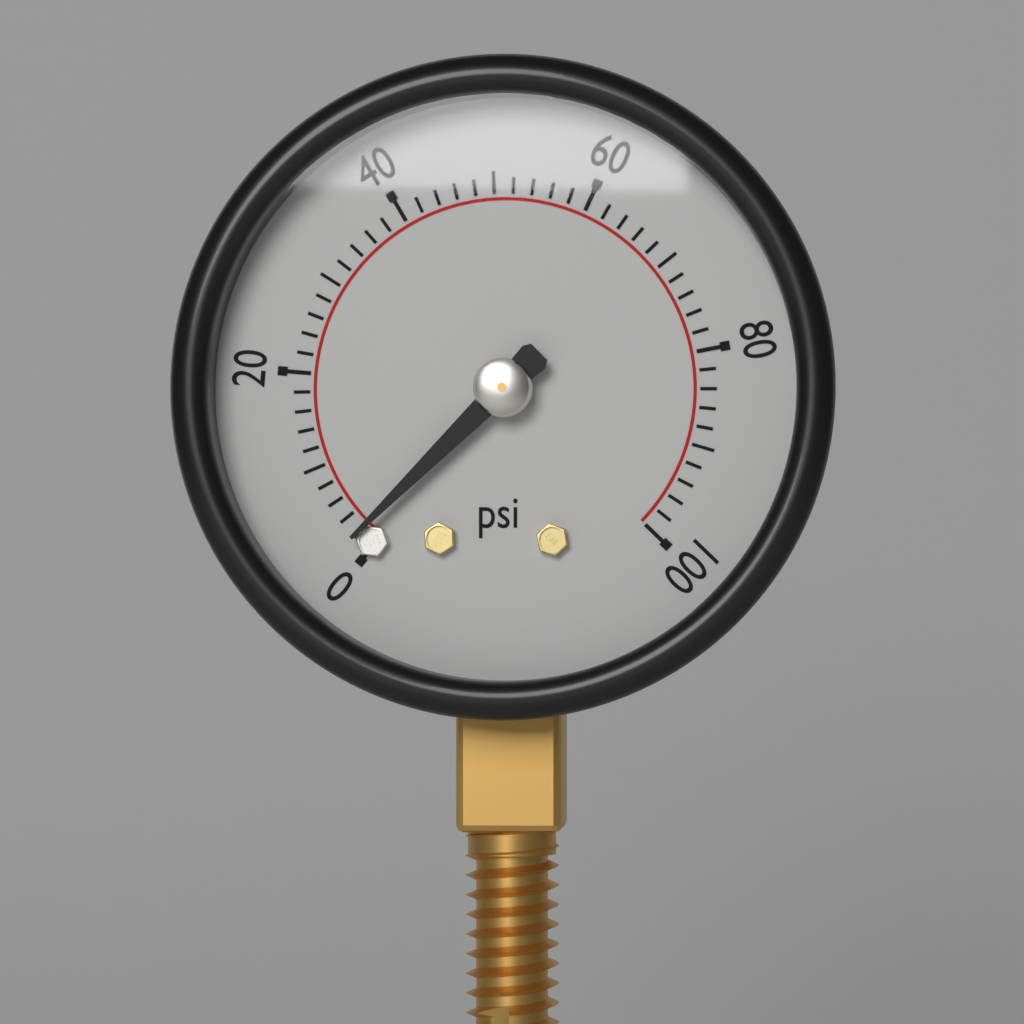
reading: 2 psi
